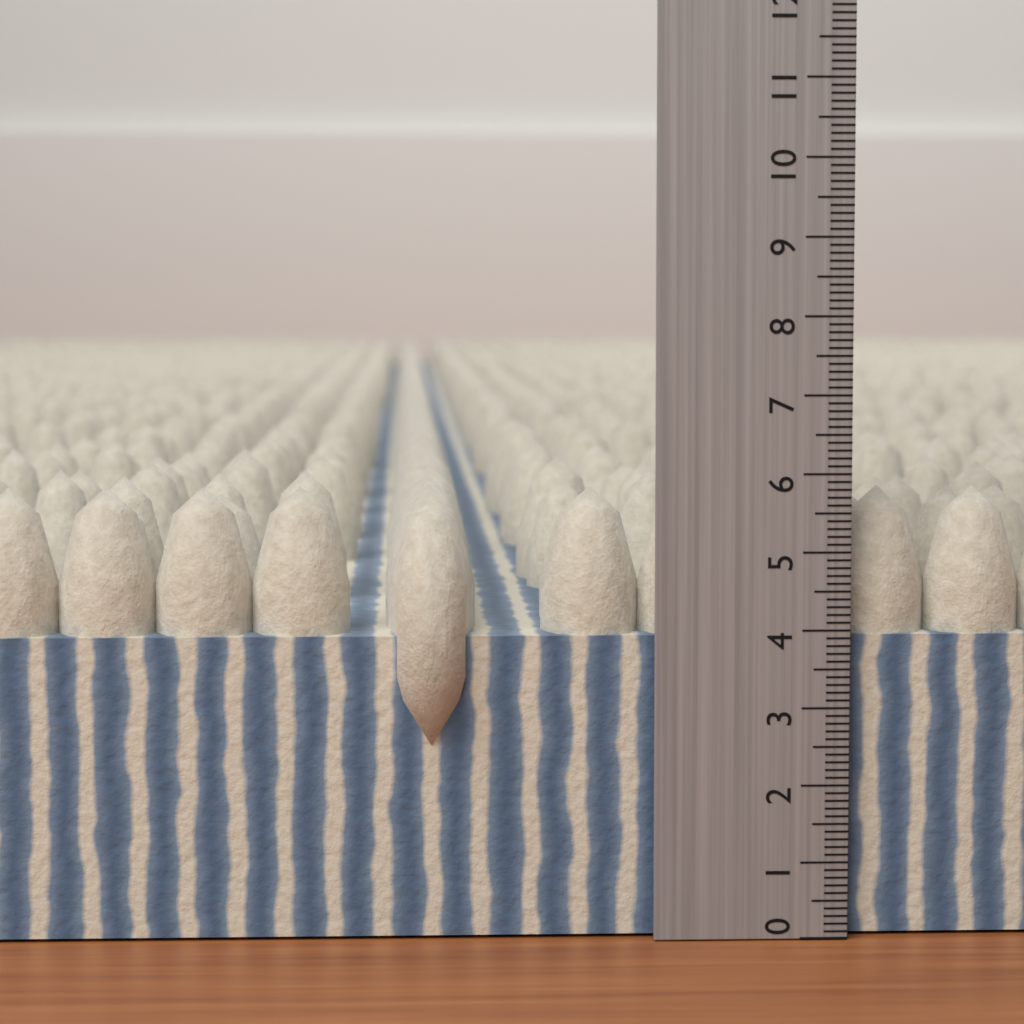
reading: 5.8 (no unit)
